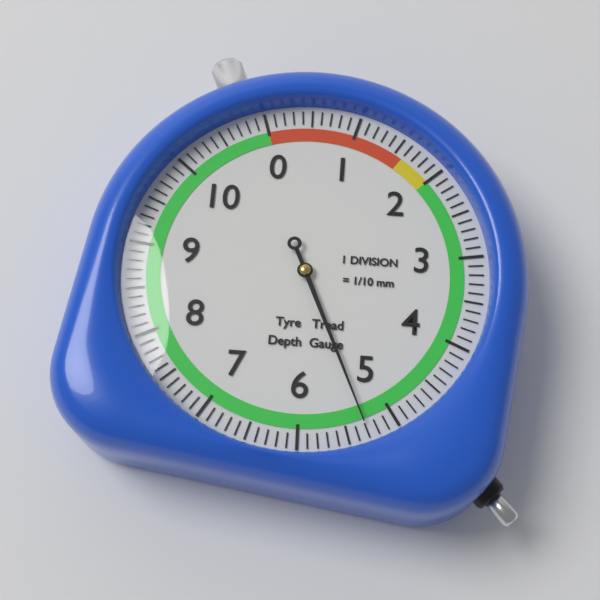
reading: 5.3 mm
